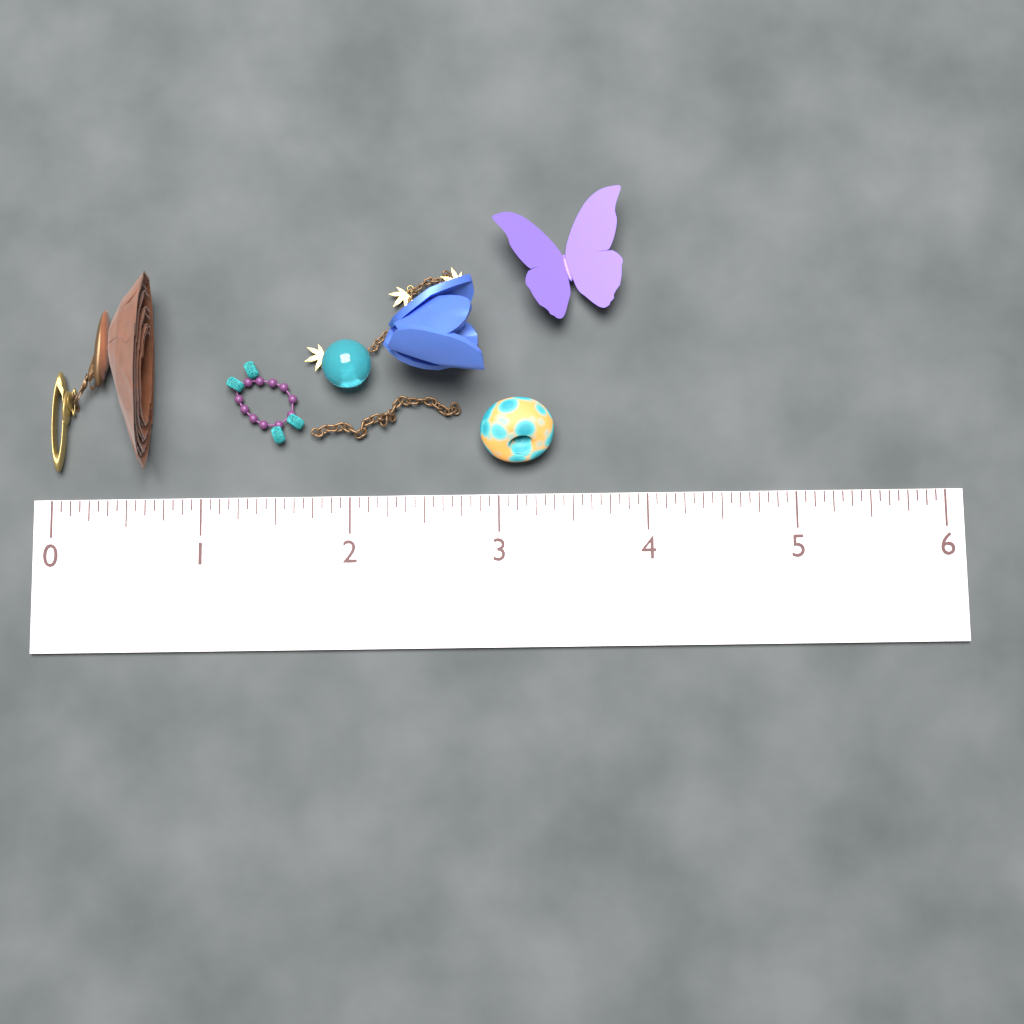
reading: 0.6875 (no unit)
